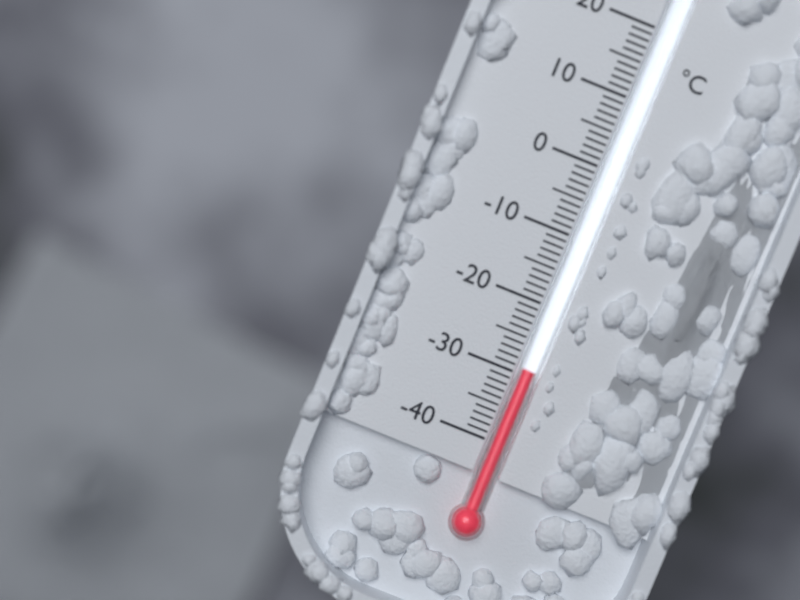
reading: -29 °C
